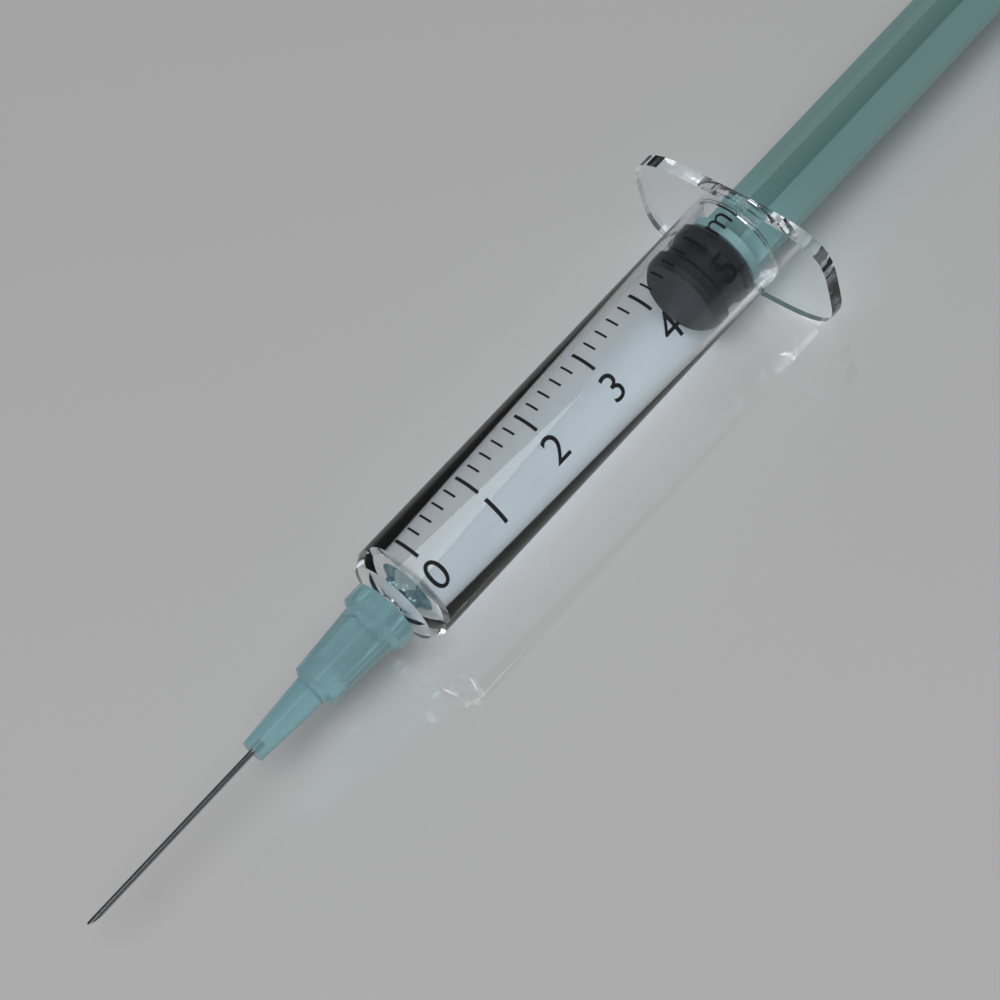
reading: 4.6 ml
